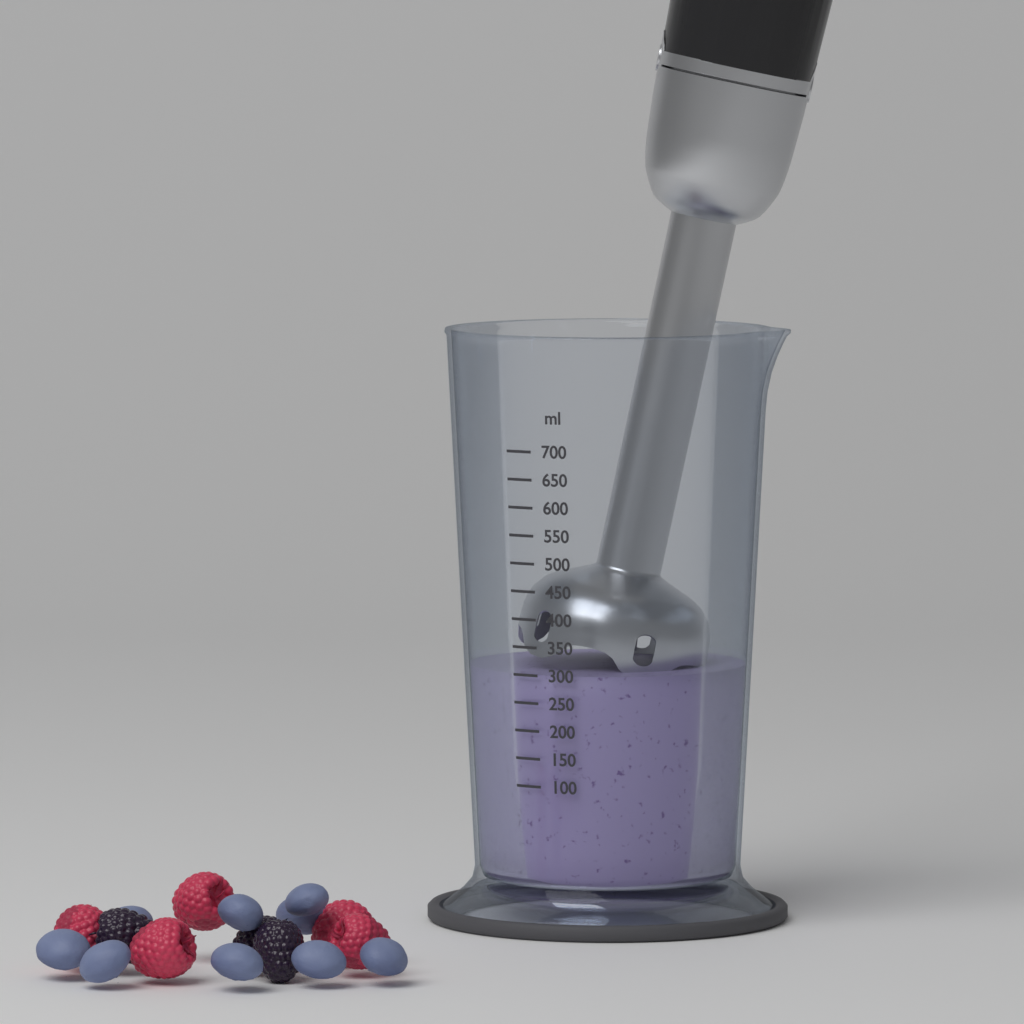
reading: 300 ml
